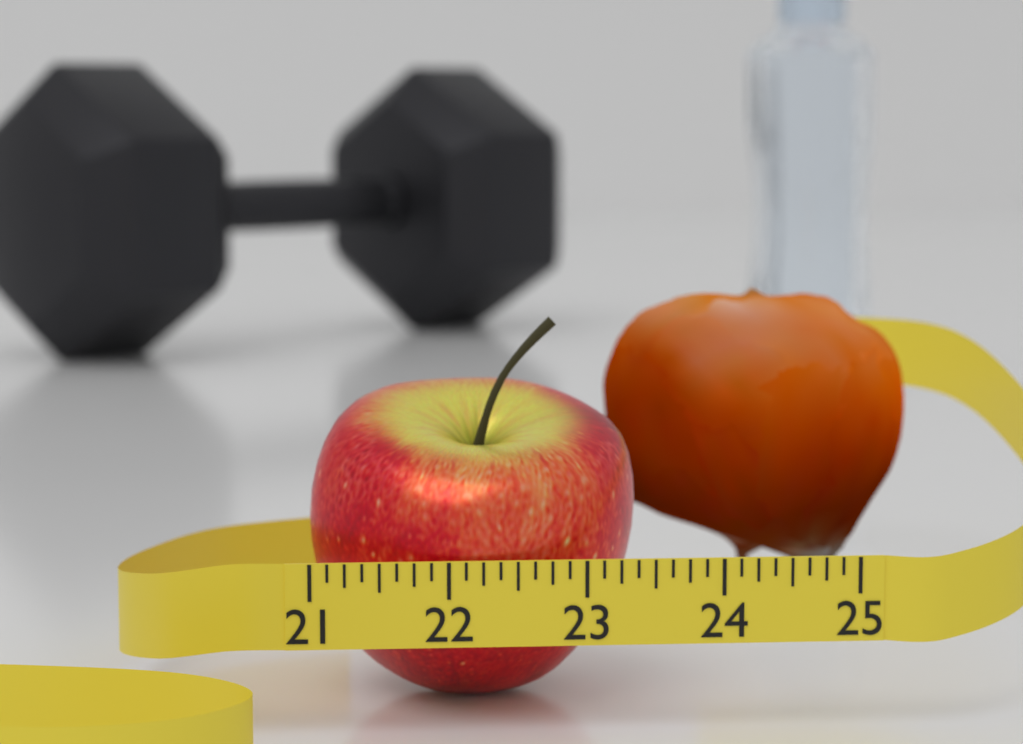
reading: 23.500 (no unit)
